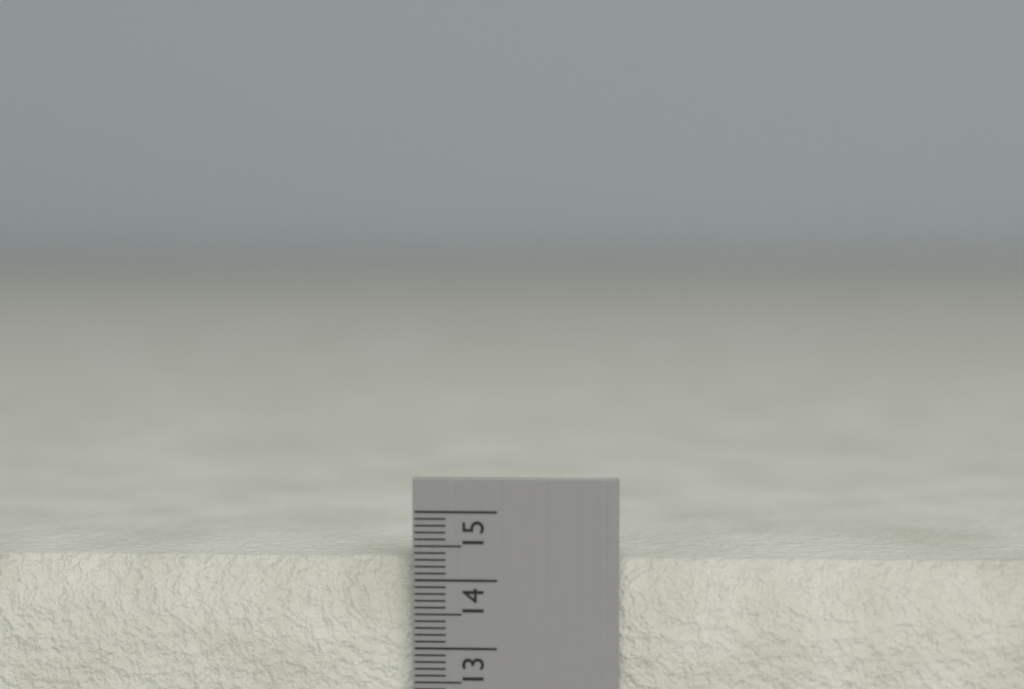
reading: 14.3 cm
